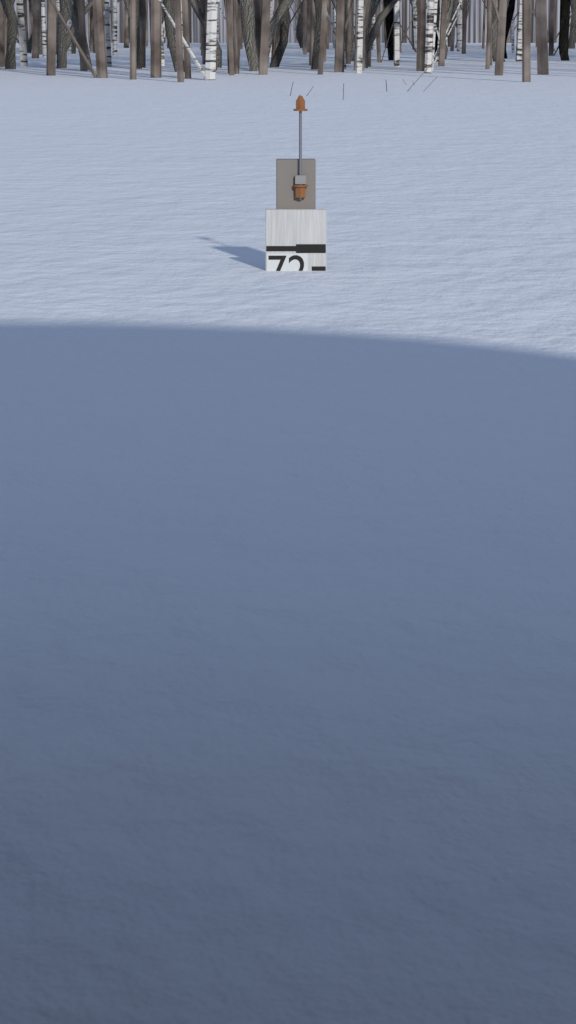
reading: 70 (no unit)
